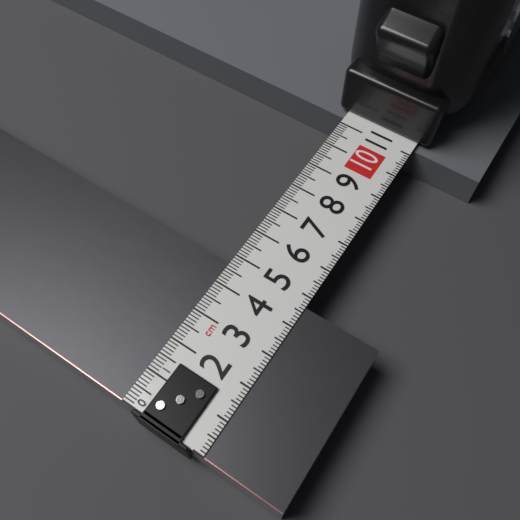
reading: 4.7 cm
